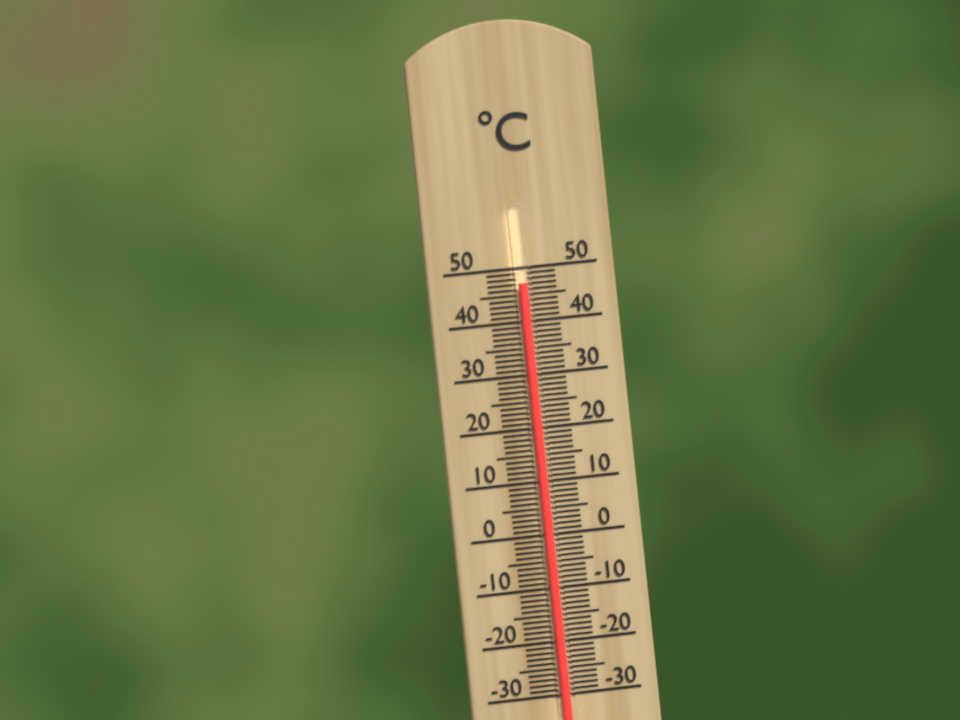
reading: 47 °C
